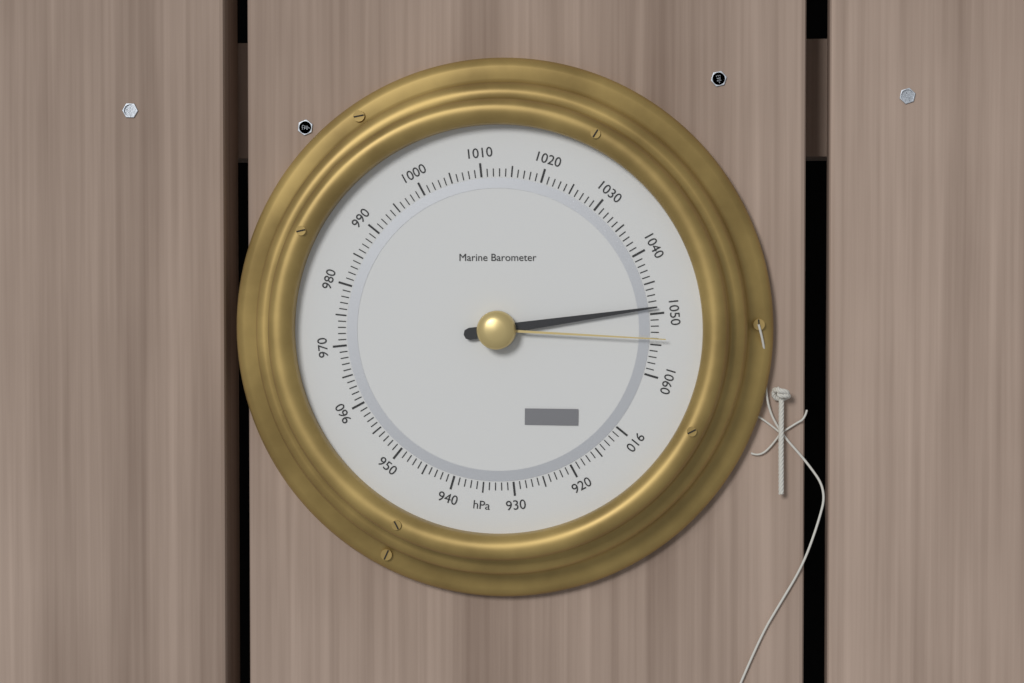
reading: 1049 hPa
